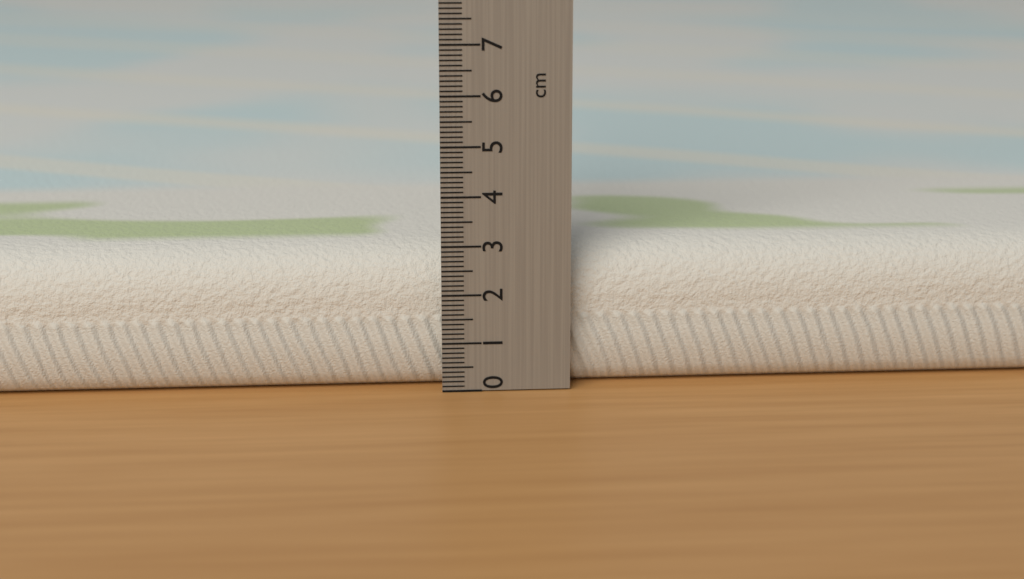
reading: 2.9 cm
